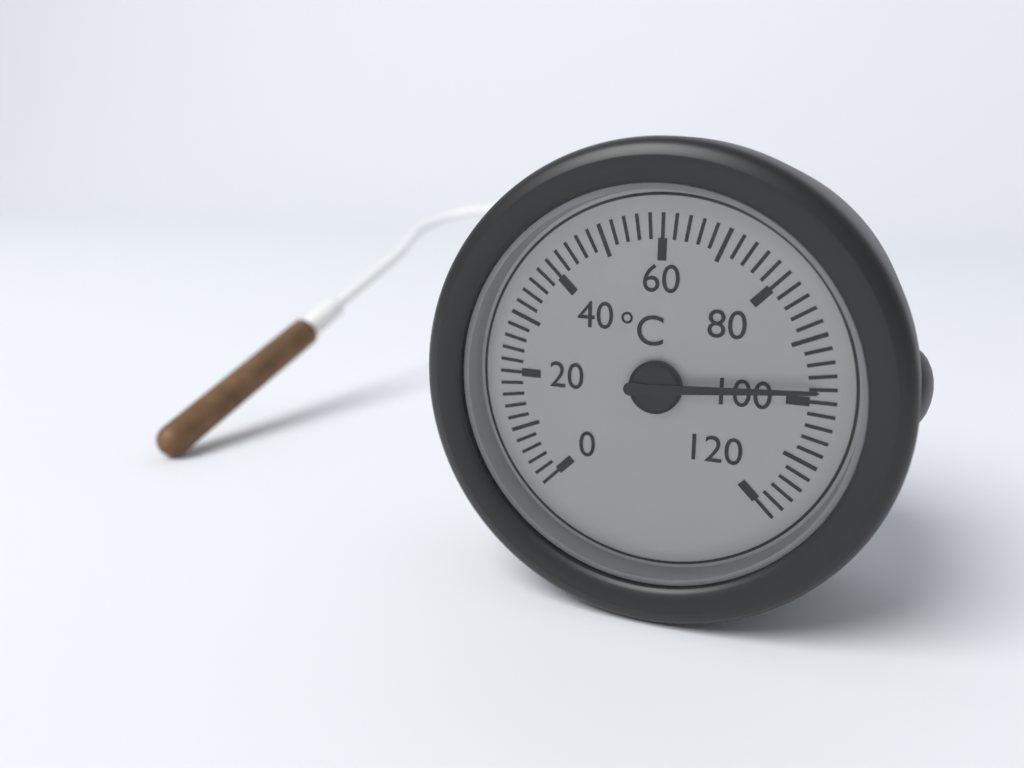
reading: 98 °C
